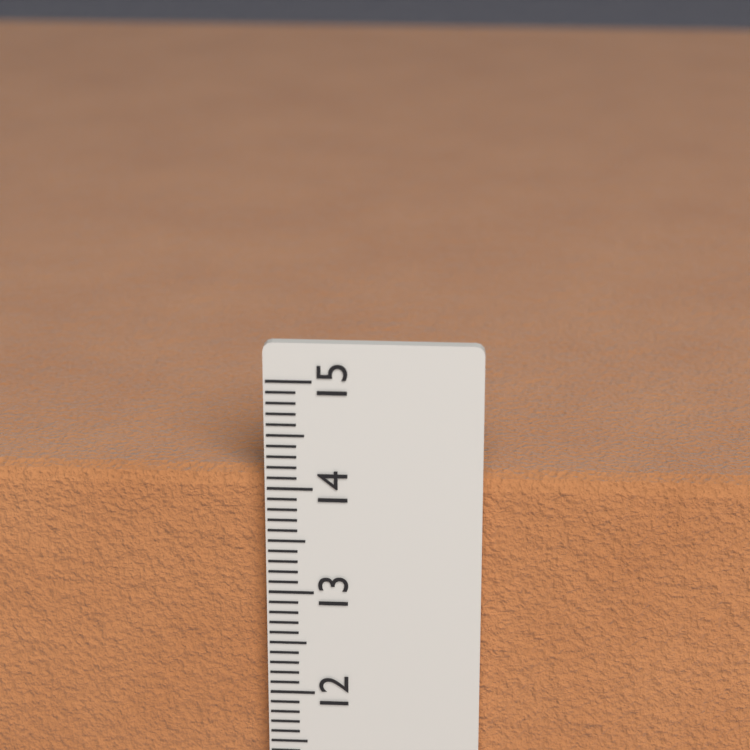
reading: 14.1 cm
